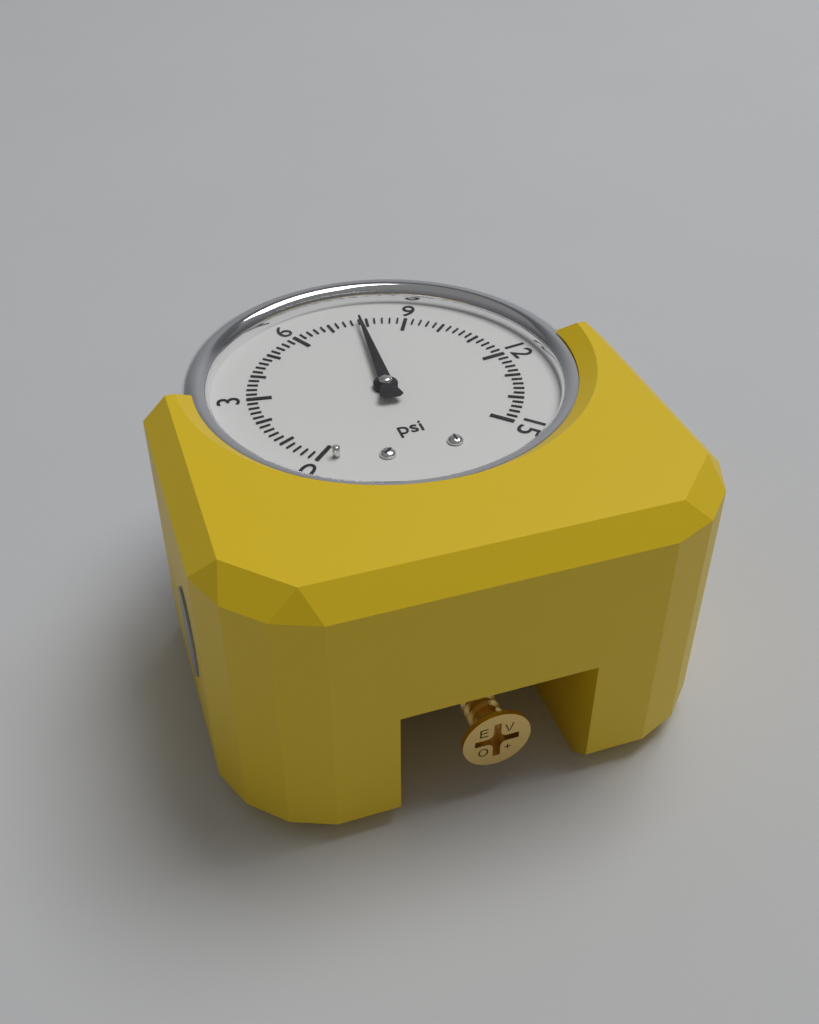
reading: 7.8 psi
